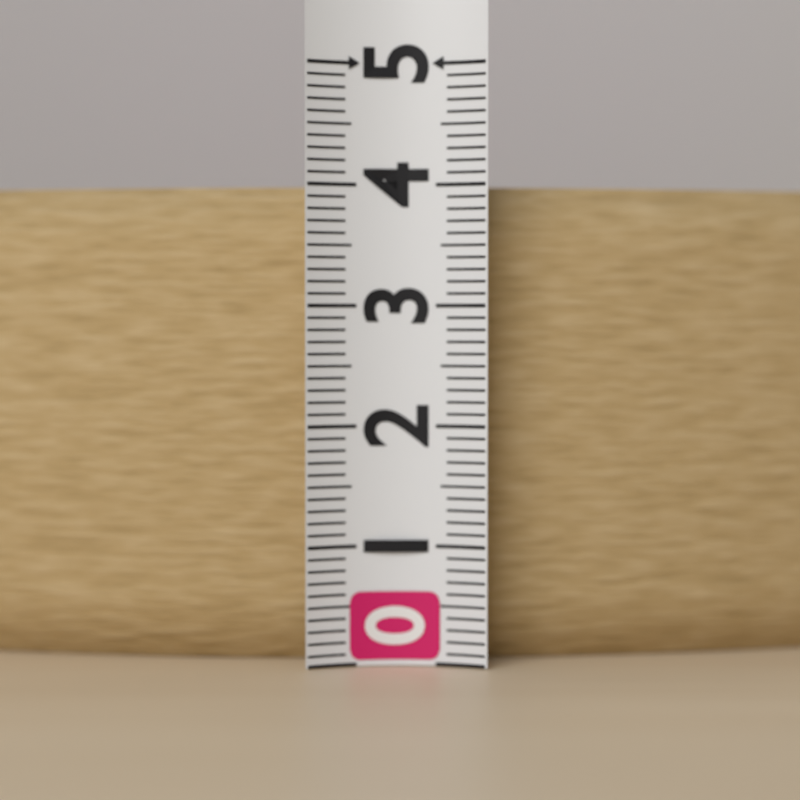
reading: 4.0 (no unit)
